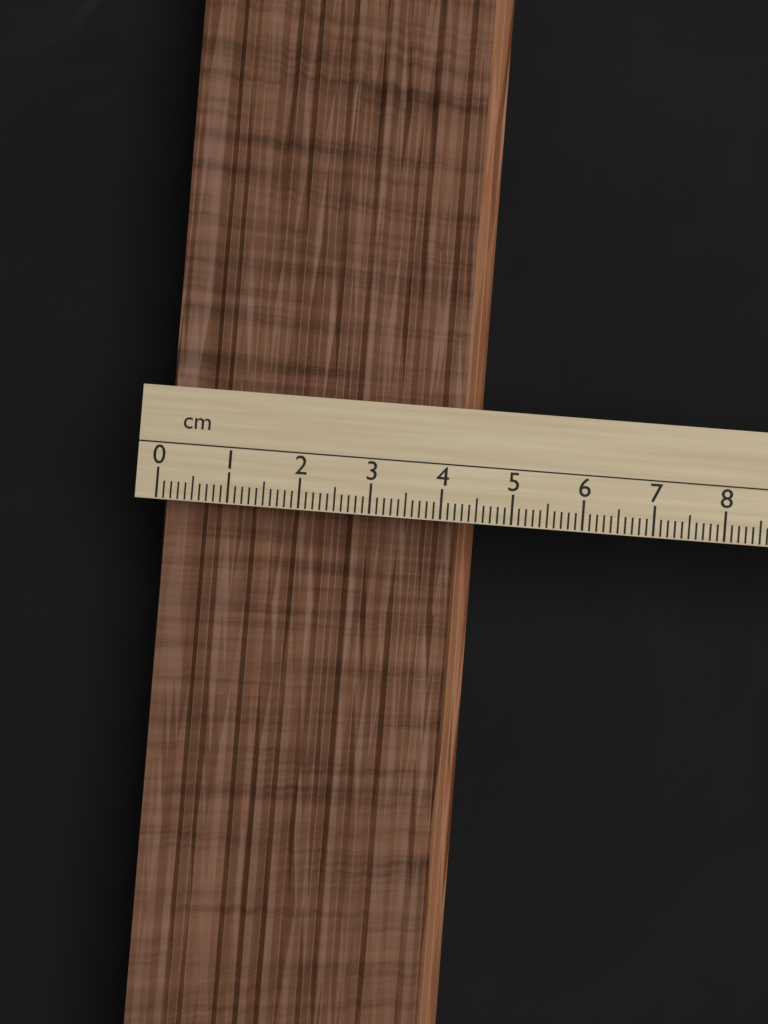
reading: 4.6 cm
